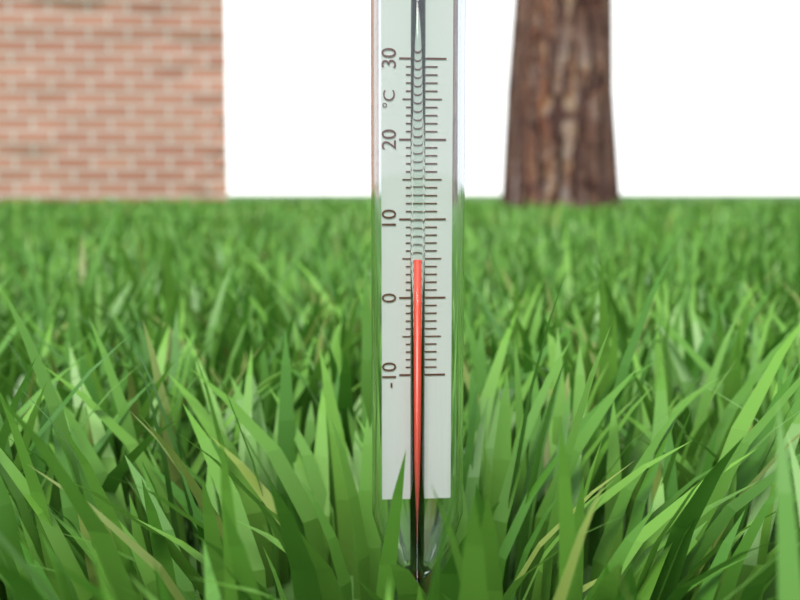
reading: 5 °C
